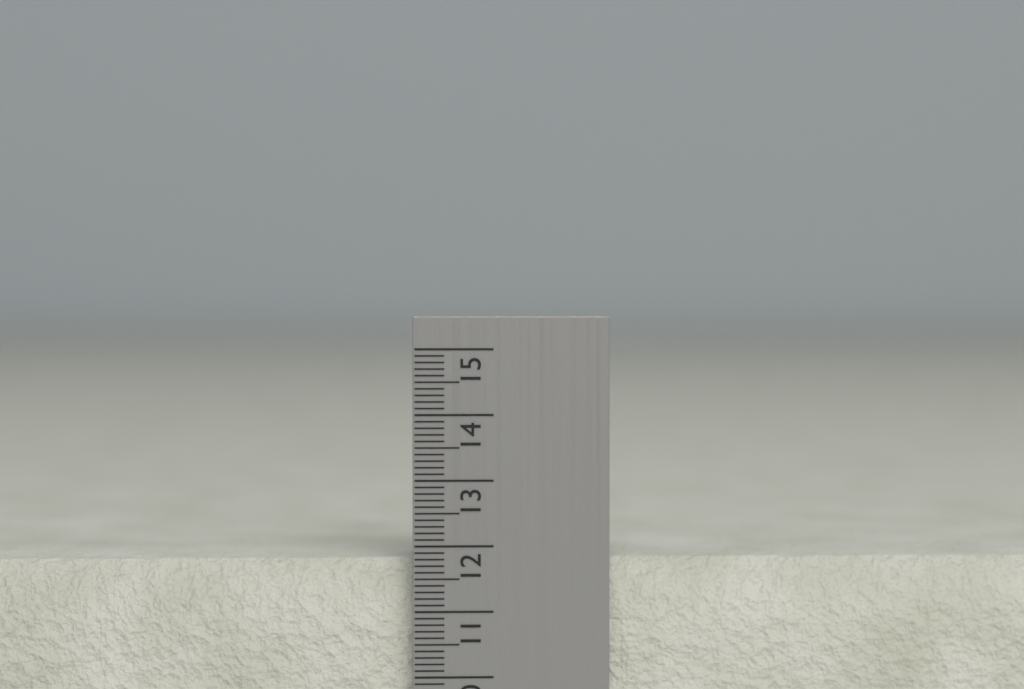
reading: 11.8 cm
